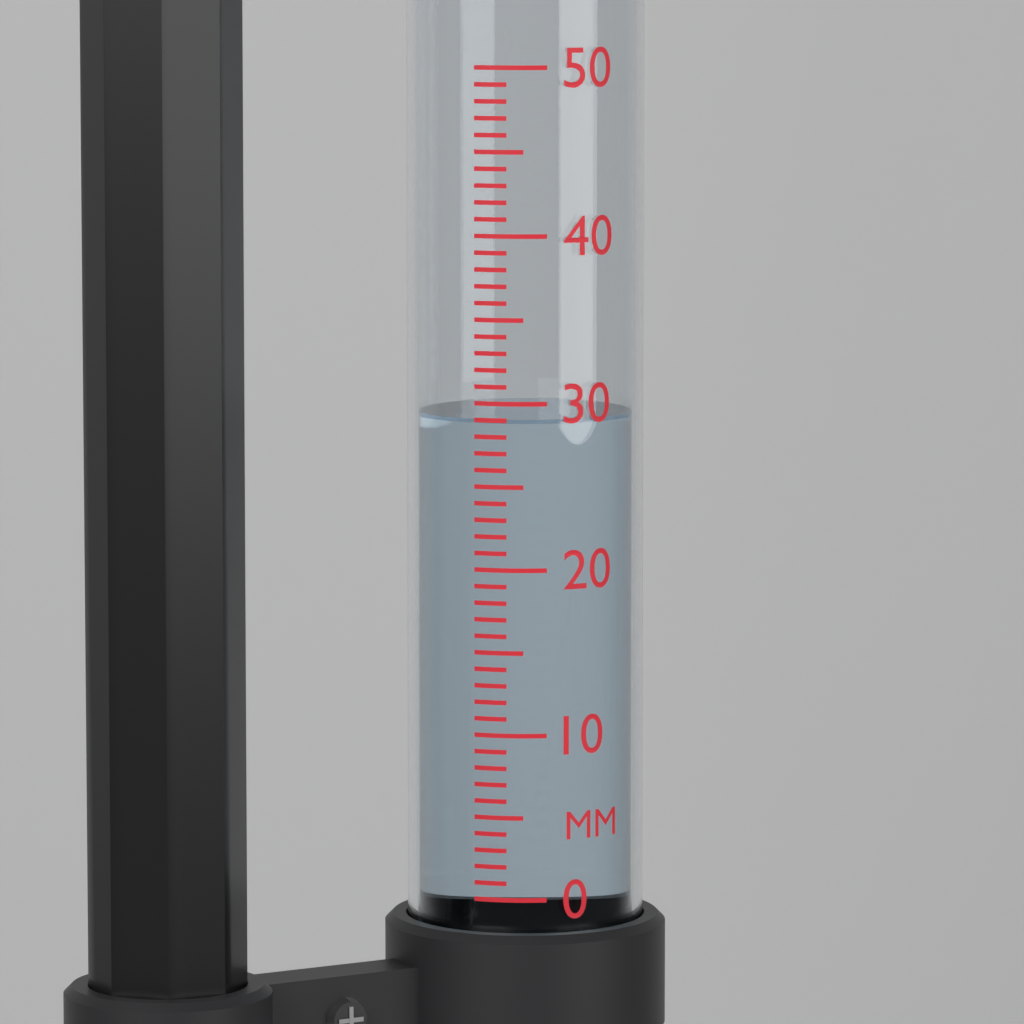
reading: 29 mm
